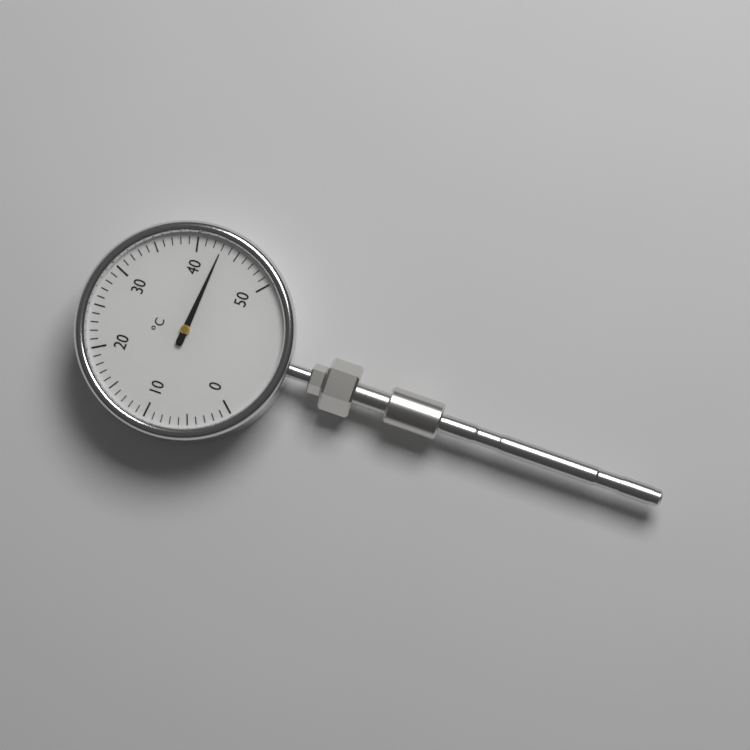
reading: 43 °C
